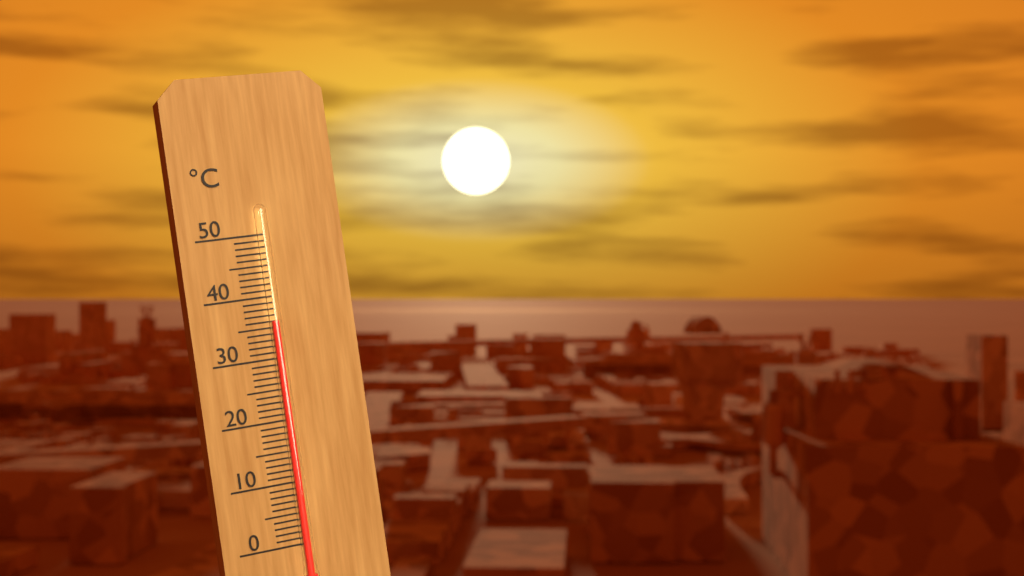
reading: 36 °C
